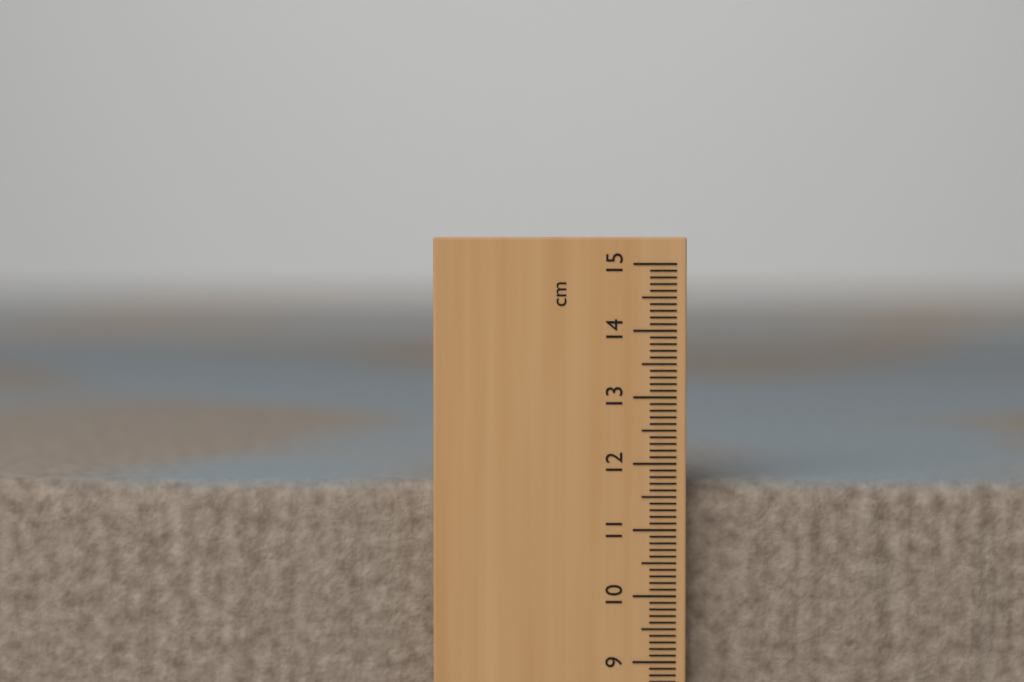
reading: 11.7 cm
